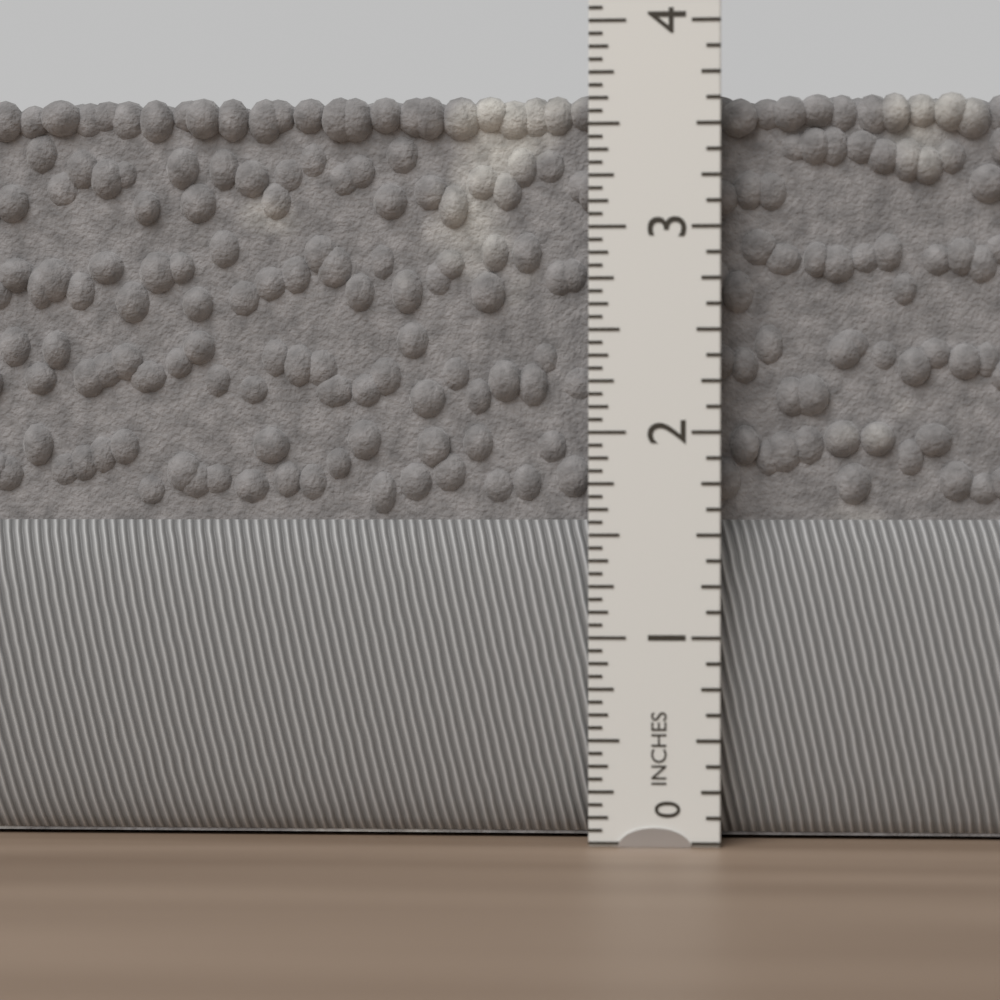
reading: 3.6875 in
